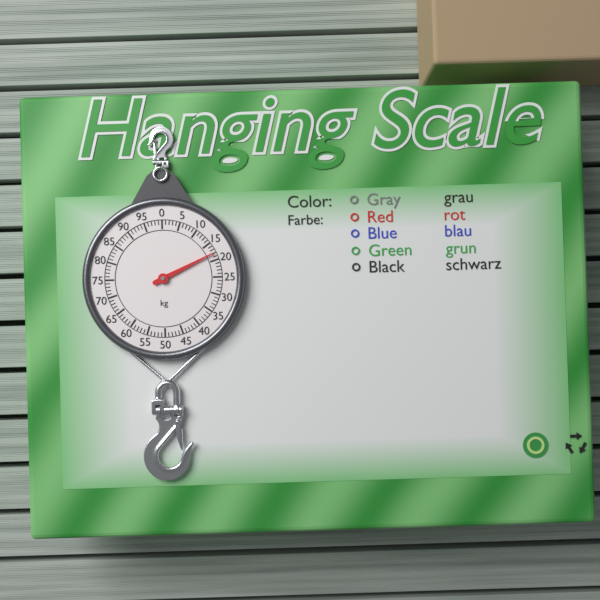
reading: 18 kg
